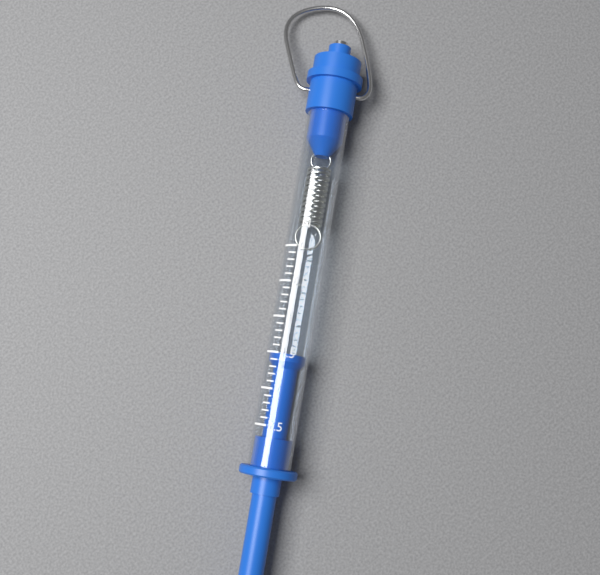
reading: 1.5 N
